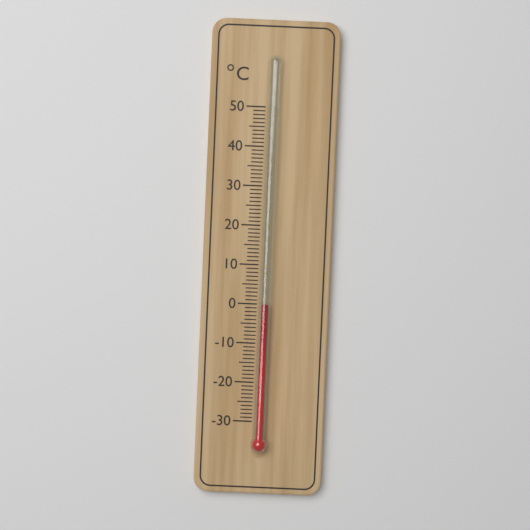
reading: 0 °C
